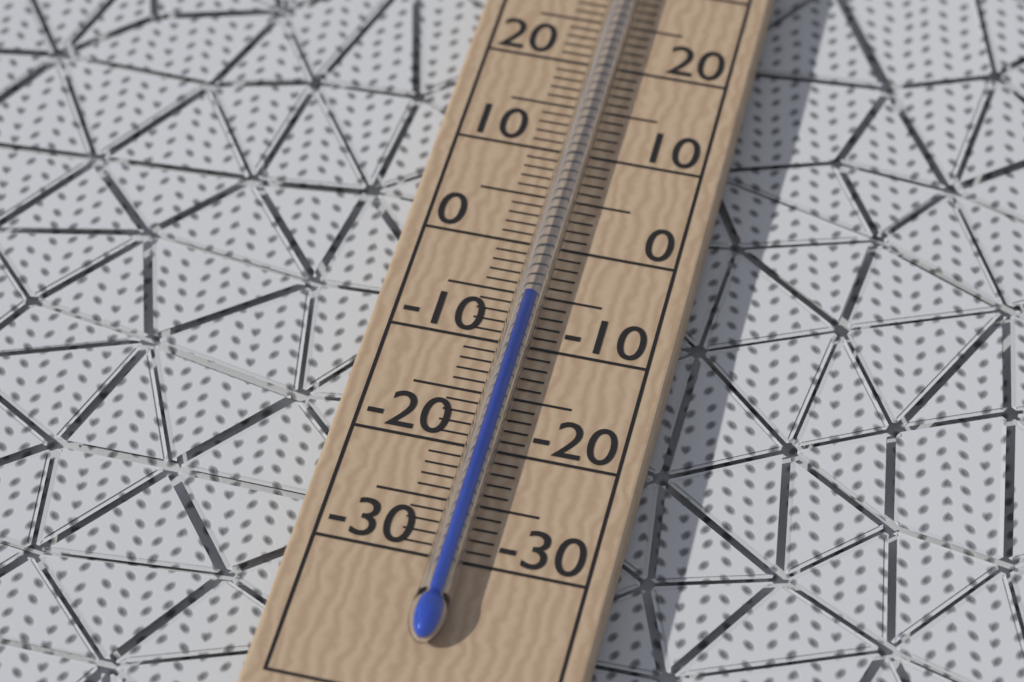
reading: -6 °C
